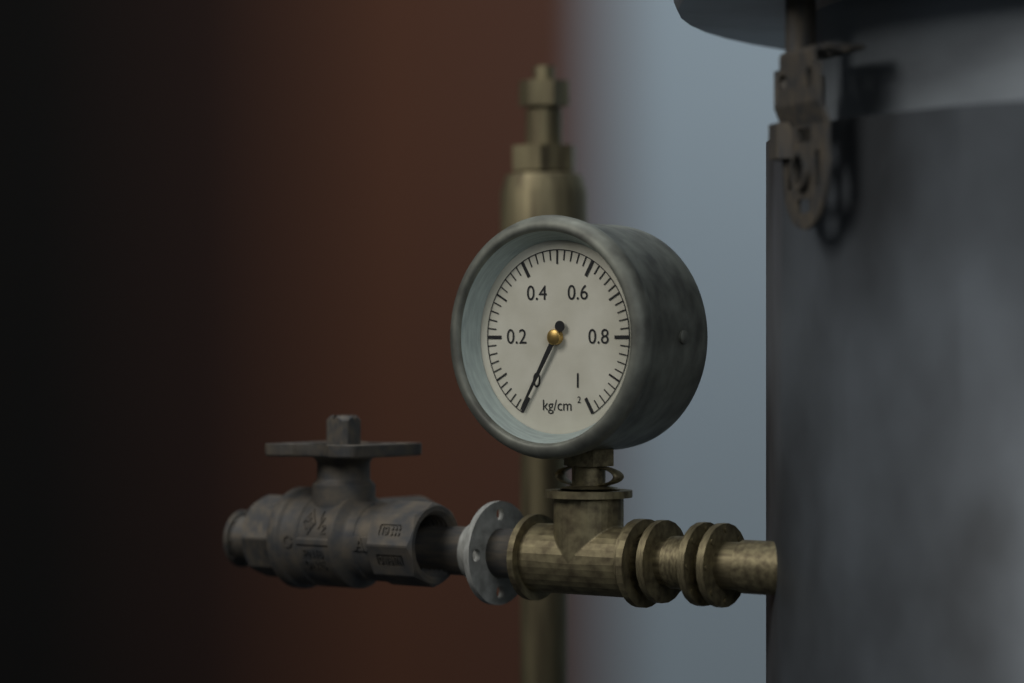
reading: 0.00 kg/cm²
